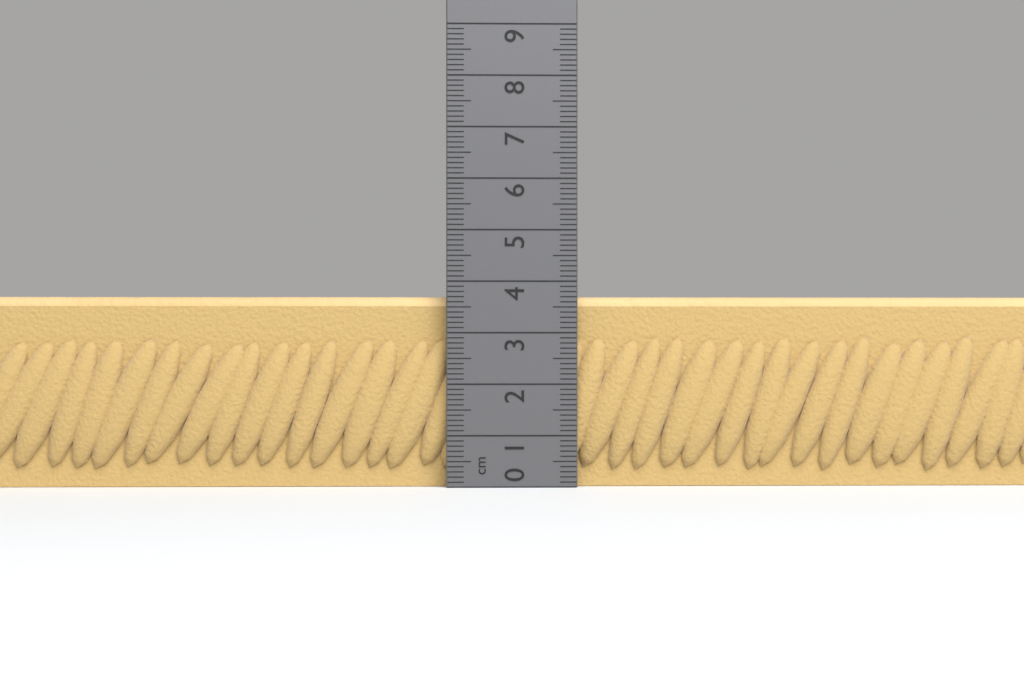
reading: 3.7 cm
